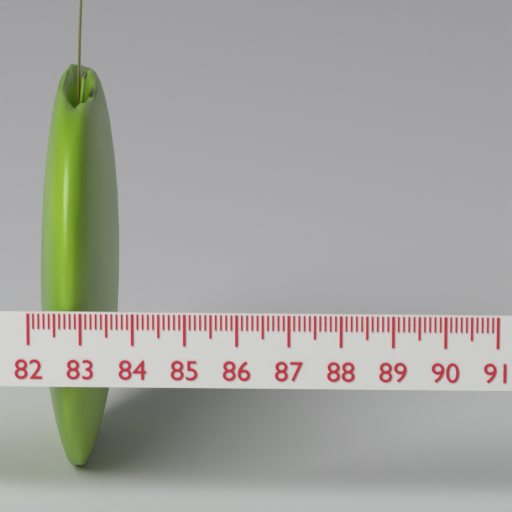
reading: 83.5 (no unit)
